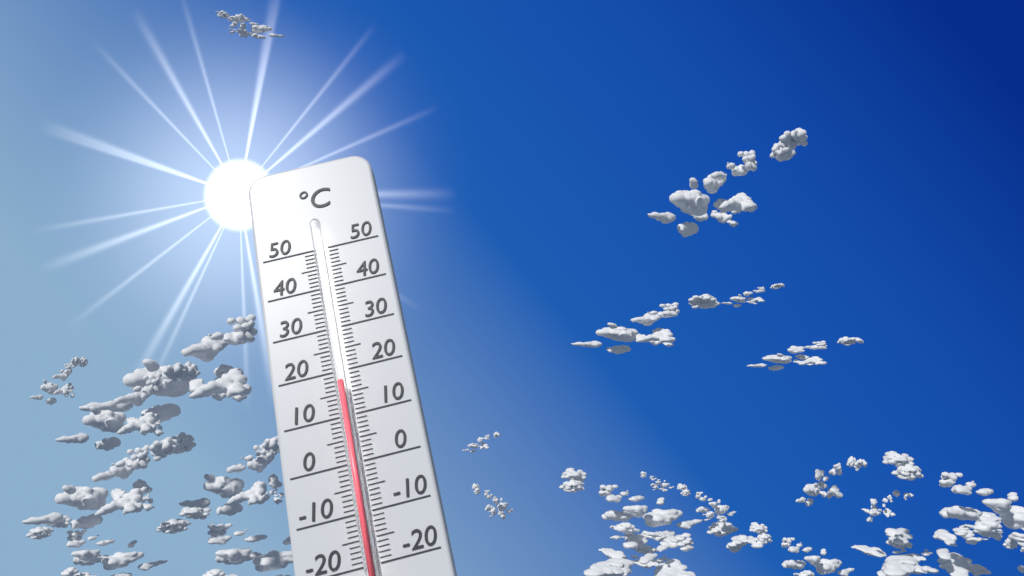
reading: 17 °C
